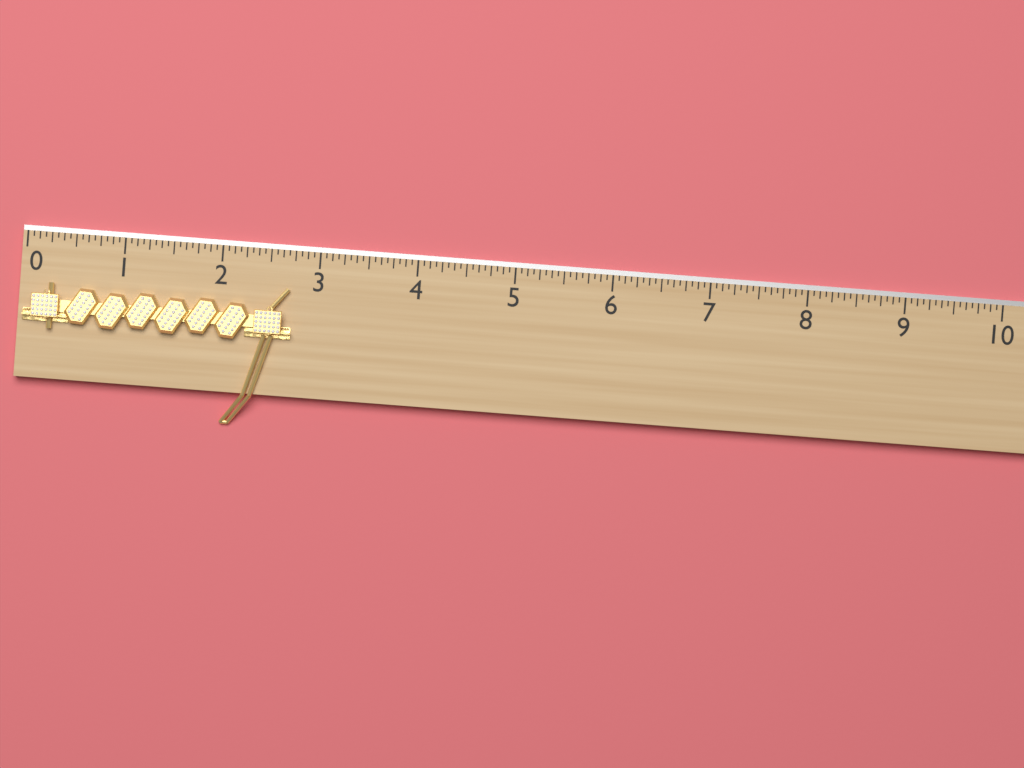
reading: 2.7500 (no unit)
